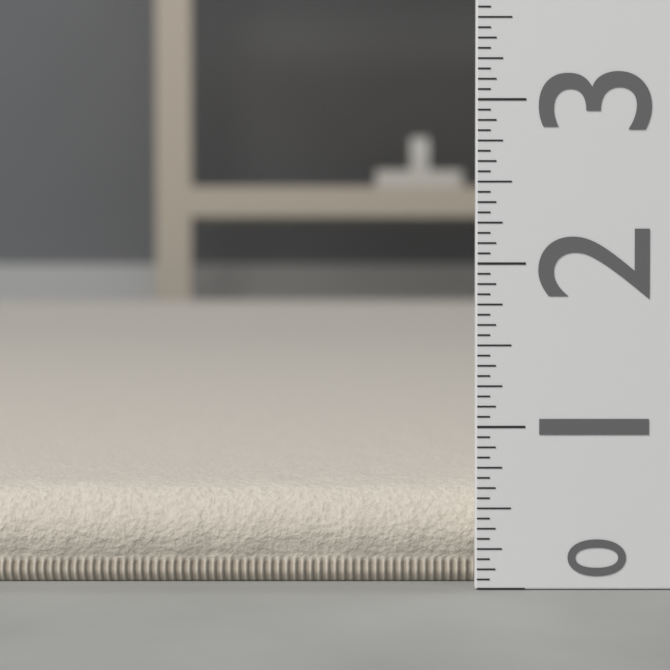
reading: 0.6250 (no unit)
